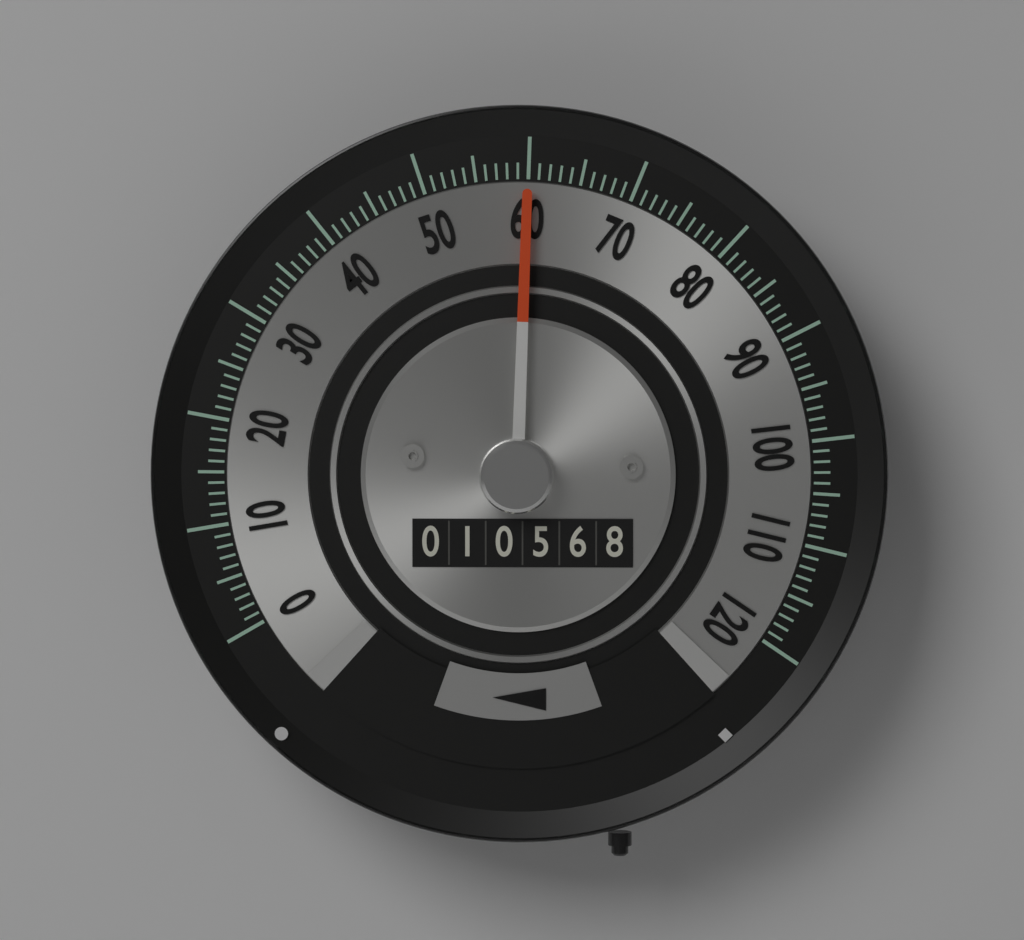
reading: 60 (no unit)
